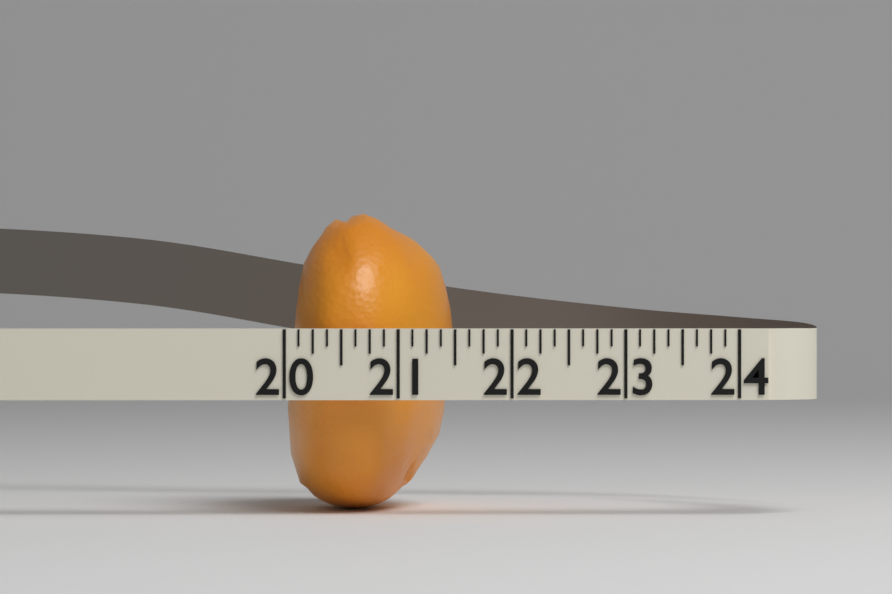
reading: 21.500 (no unit)
